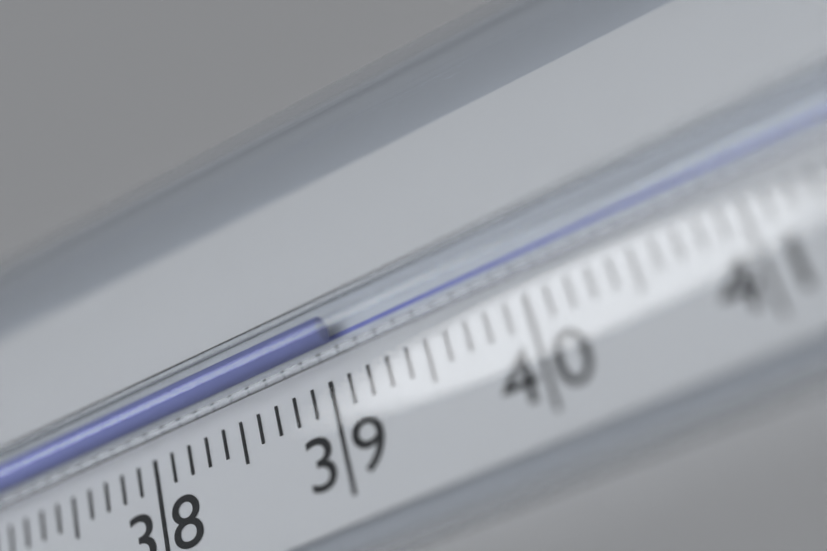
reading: 39.1 °C
